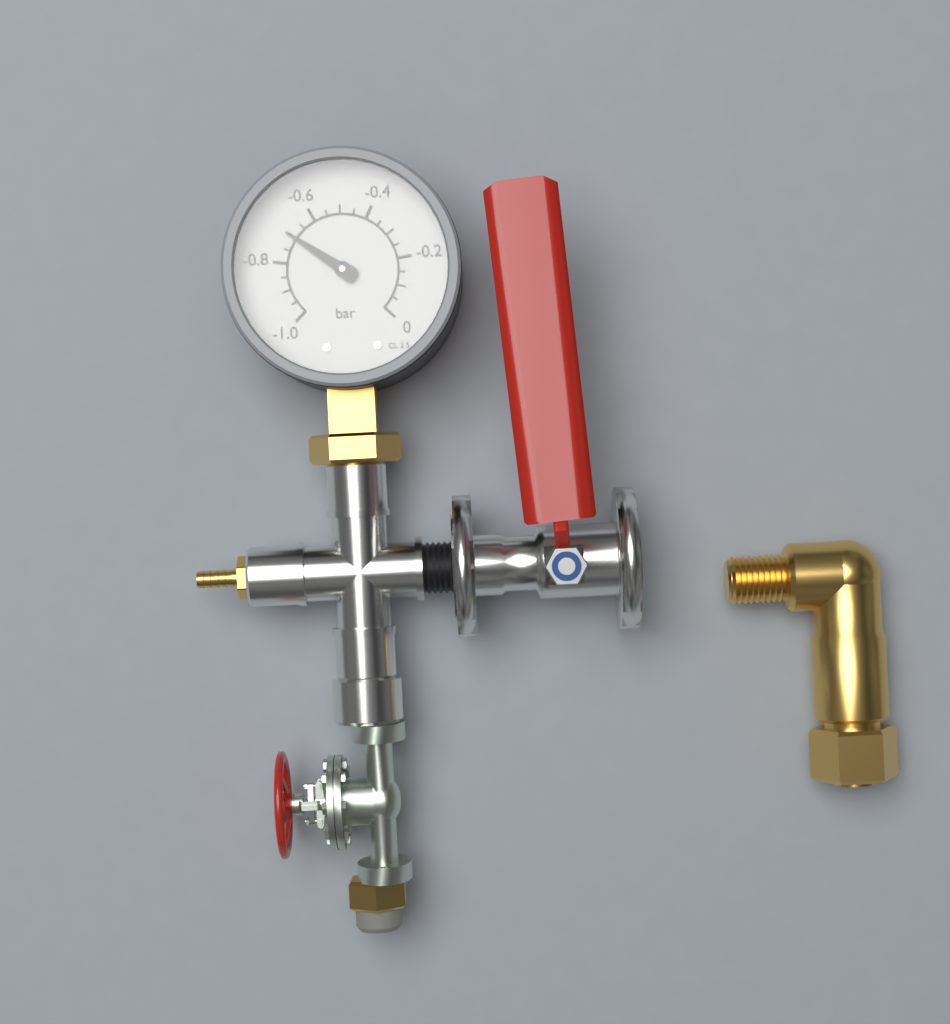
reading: -0.70 bar
